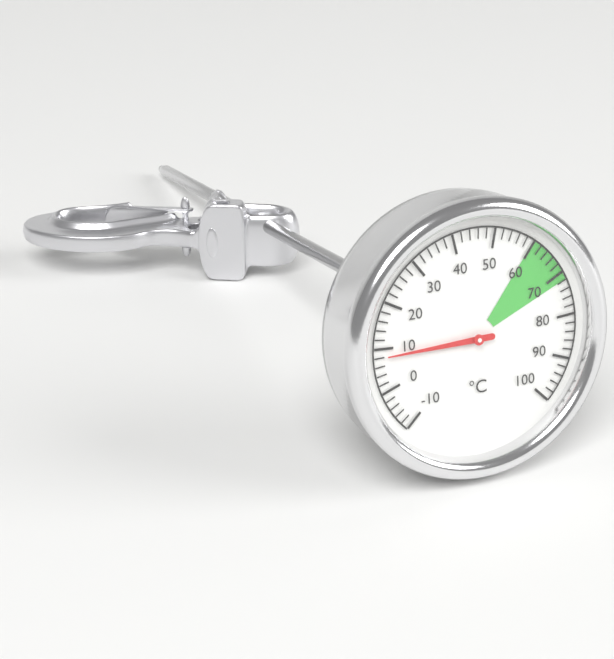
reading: 8 °C
